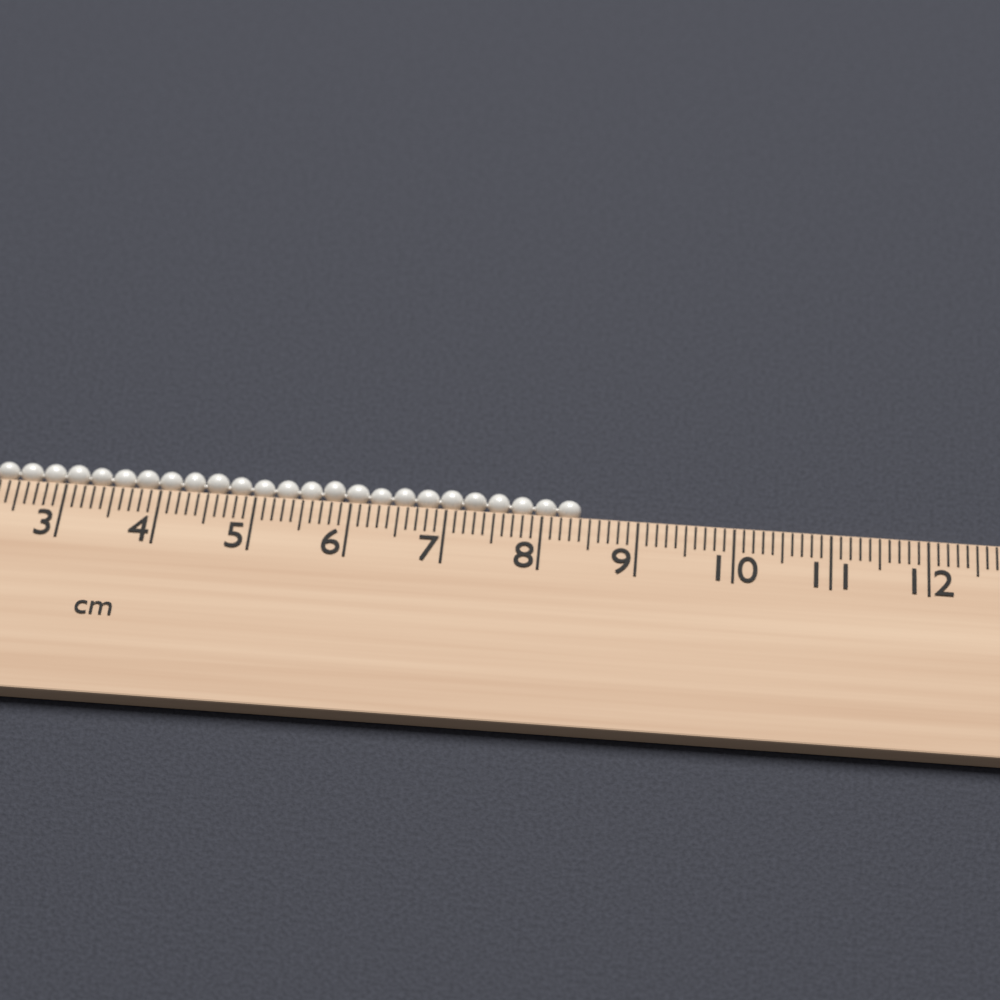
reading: 8.4 cm
